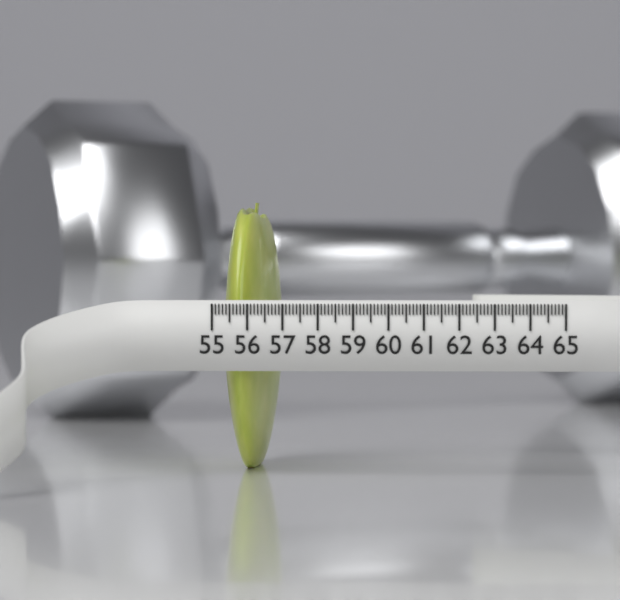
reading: 56.4 (no unit)
